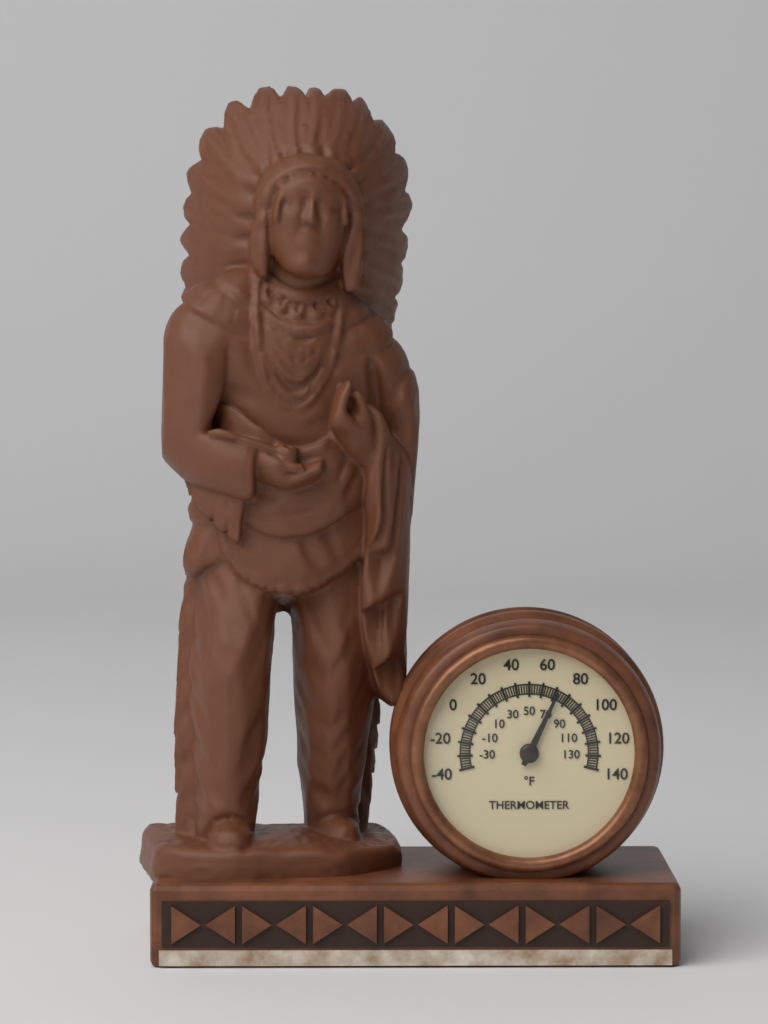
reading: 72 °F
